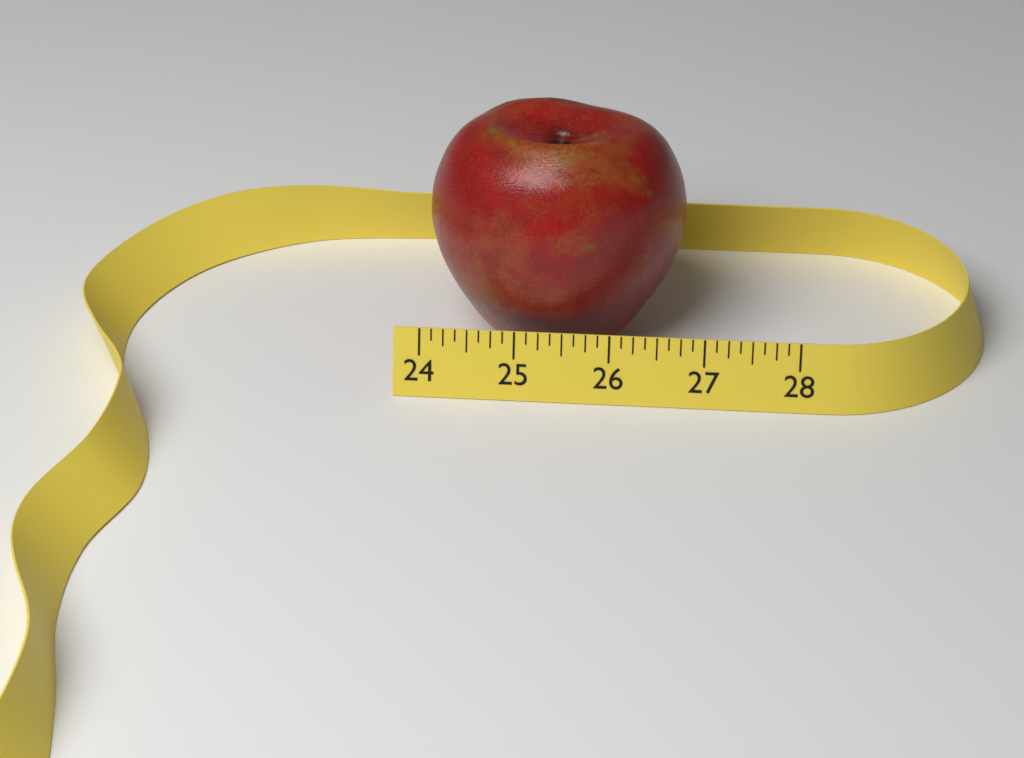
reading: 26.750 (no unit)
